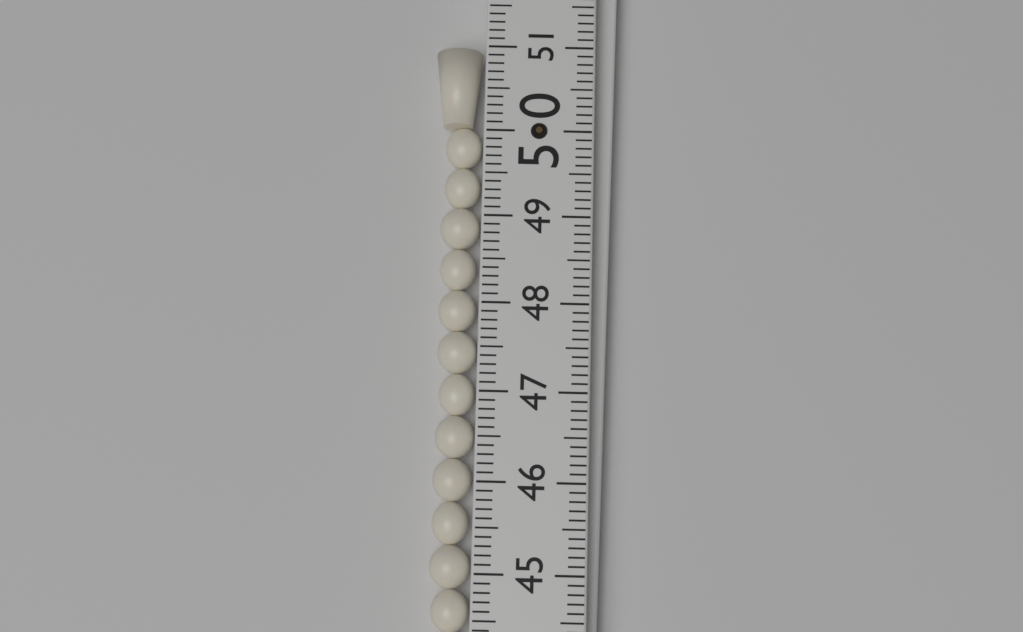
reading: 51.0 (no unit)
